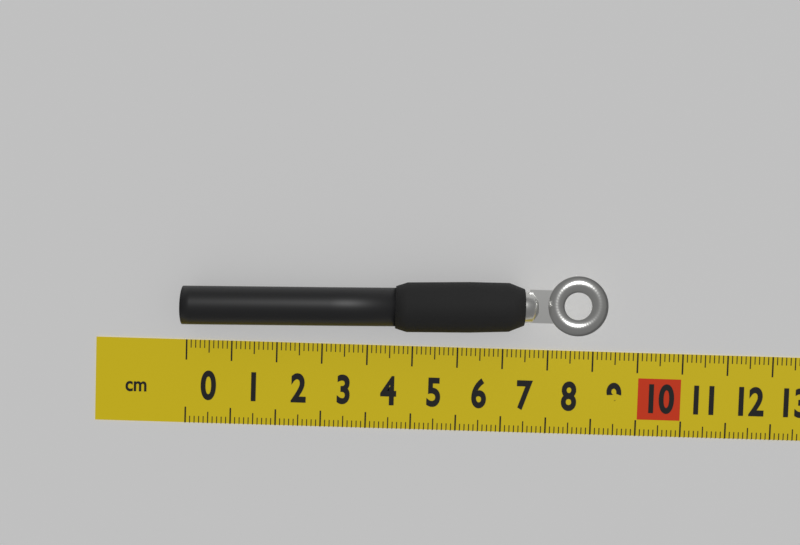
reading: 9.2 cm
